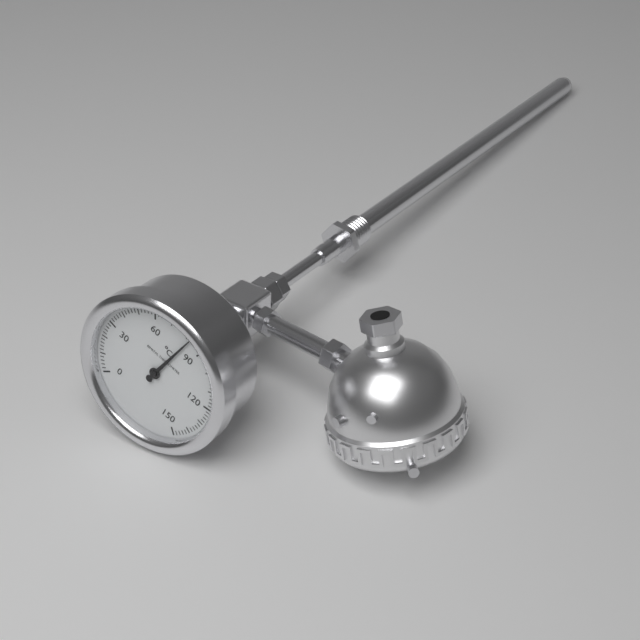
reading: 82 °C
